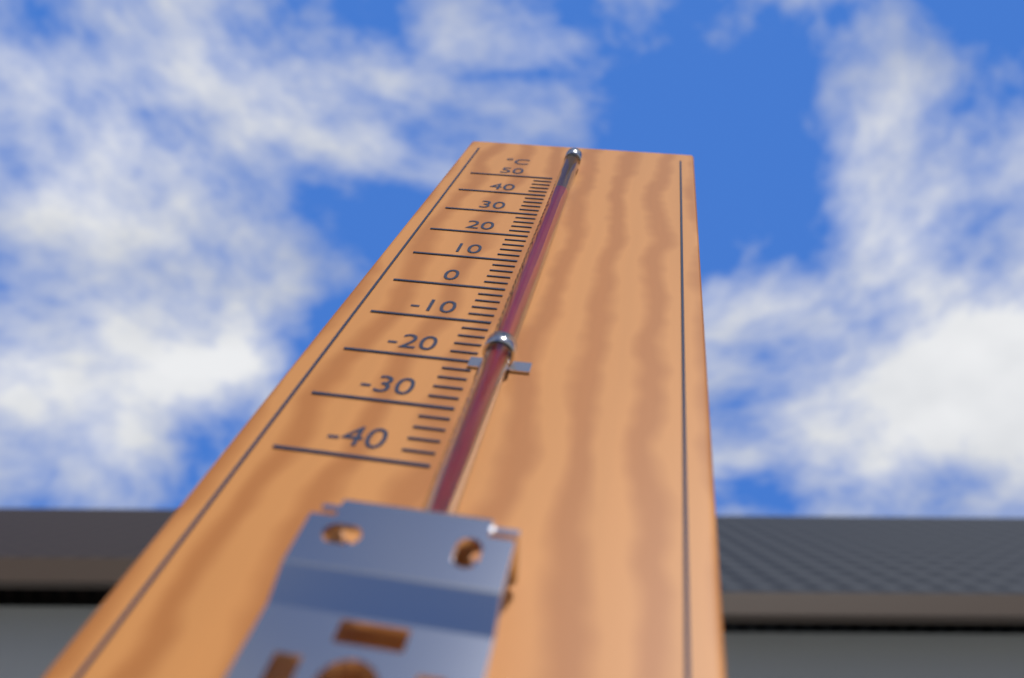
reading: 36 °C
